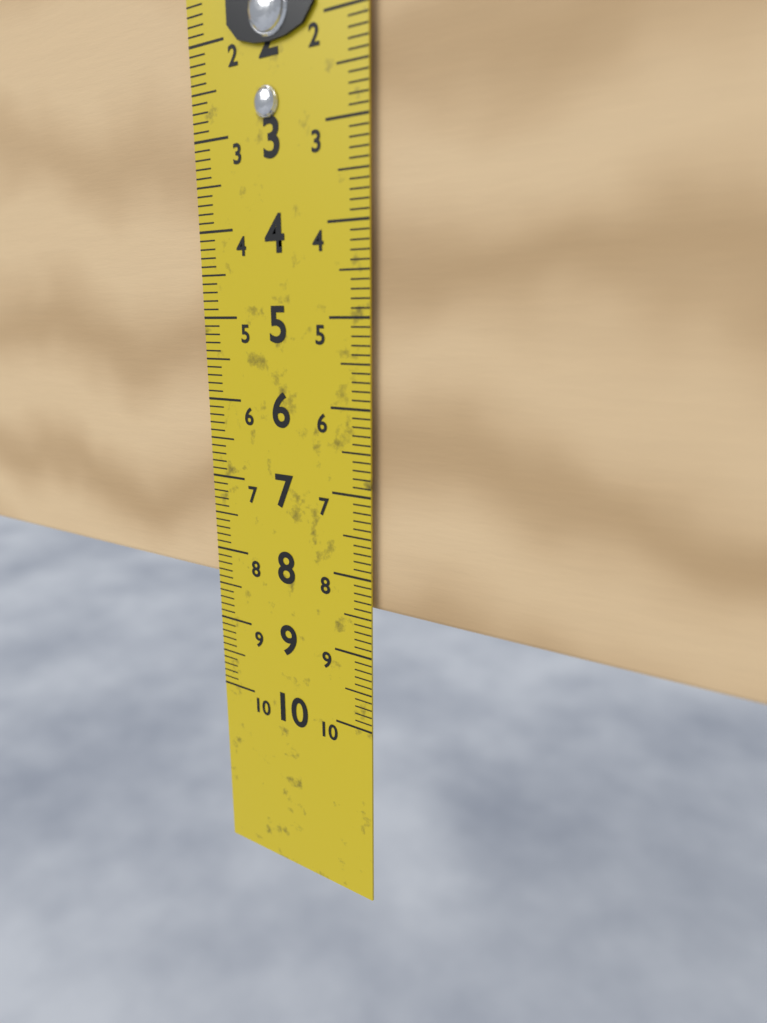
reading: 8.4 cm
